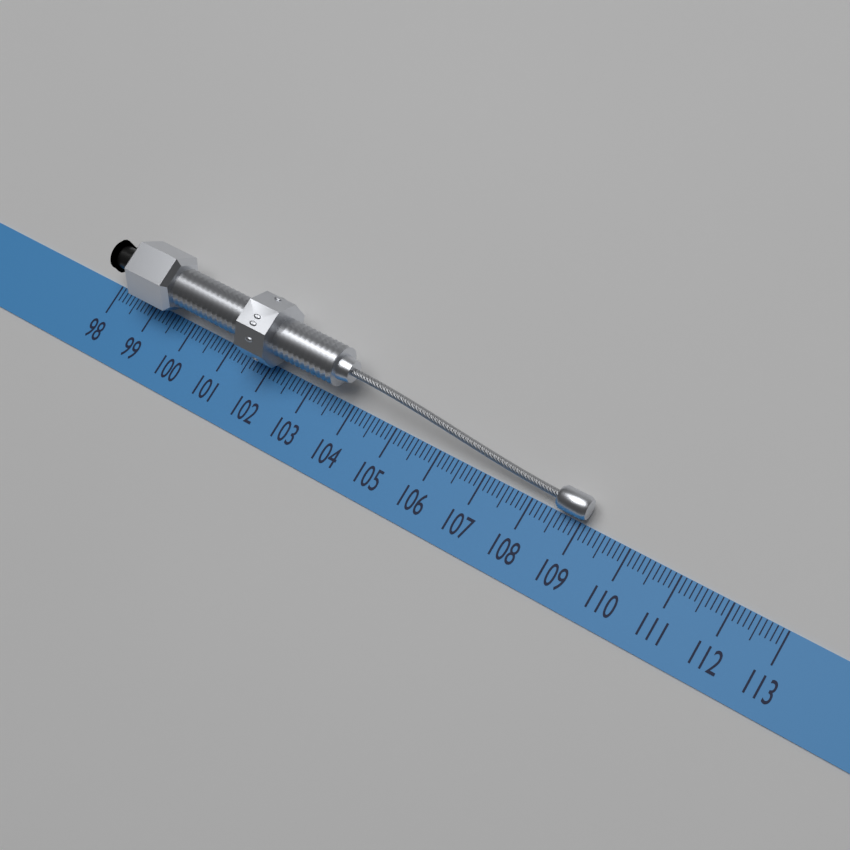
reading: 109.1 (no unit)
